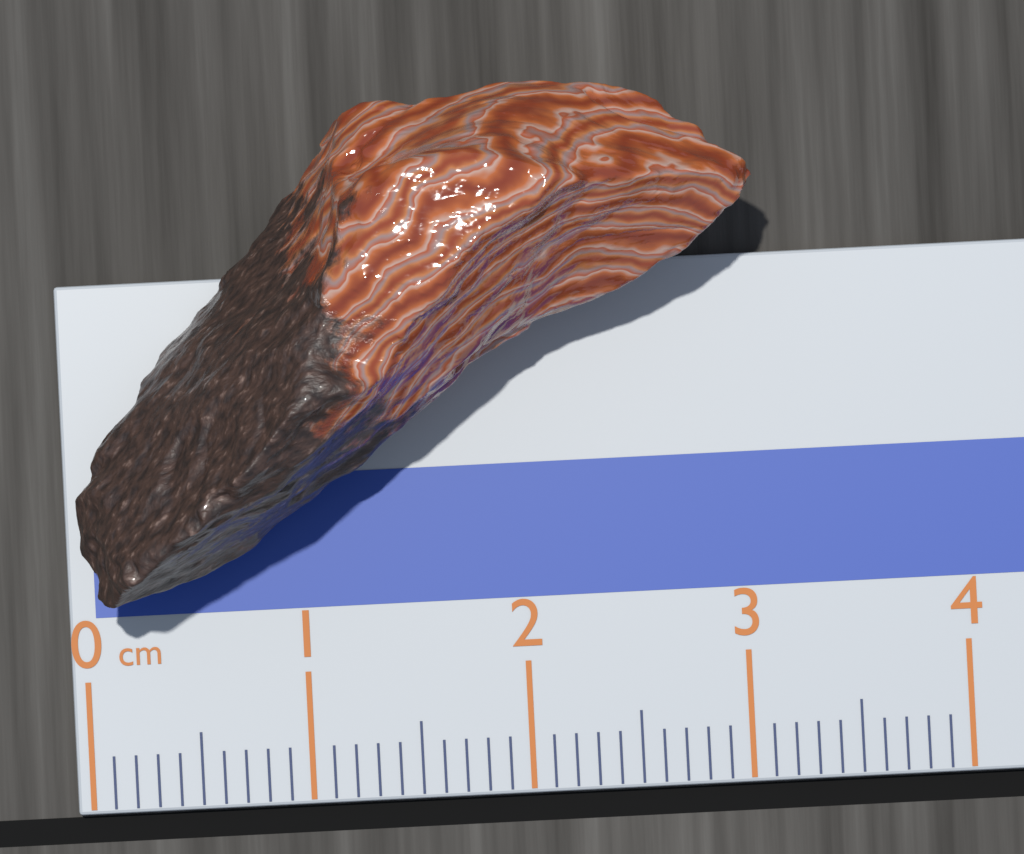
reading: 3.1 cm
